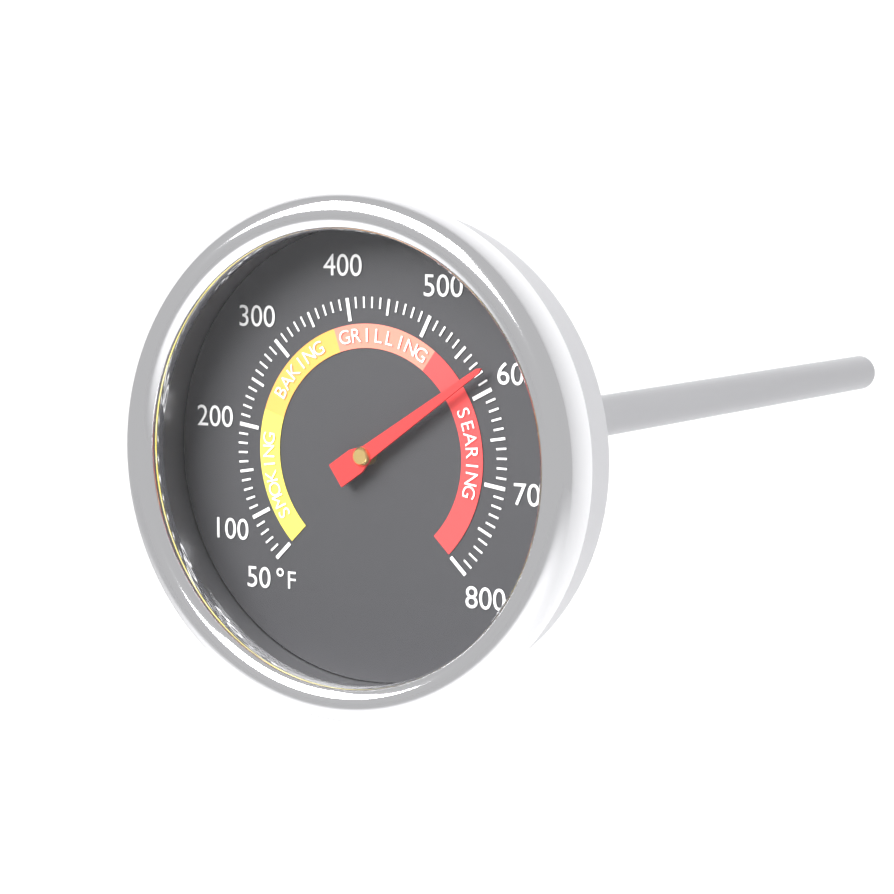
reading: 580 °F
